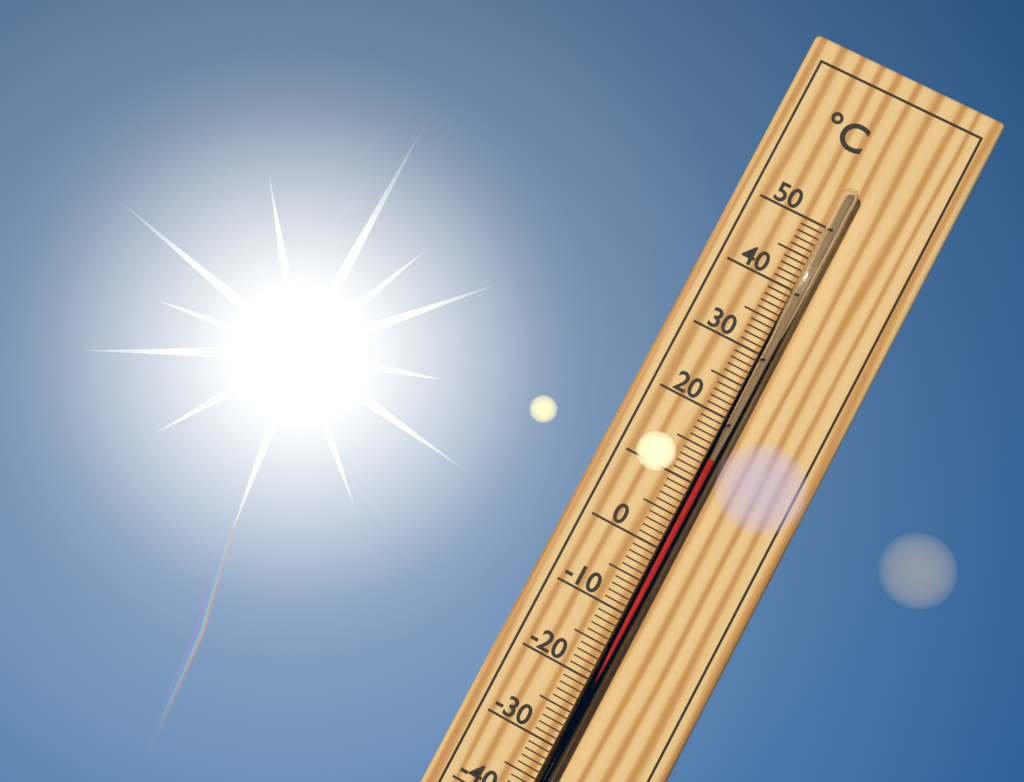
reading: 14 °C
